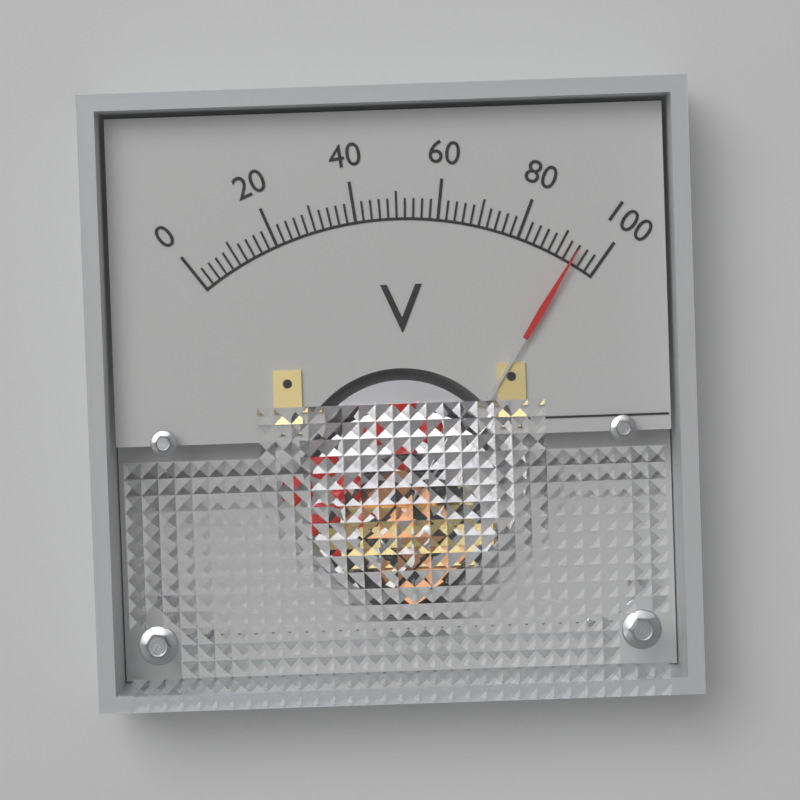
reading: 94 V
